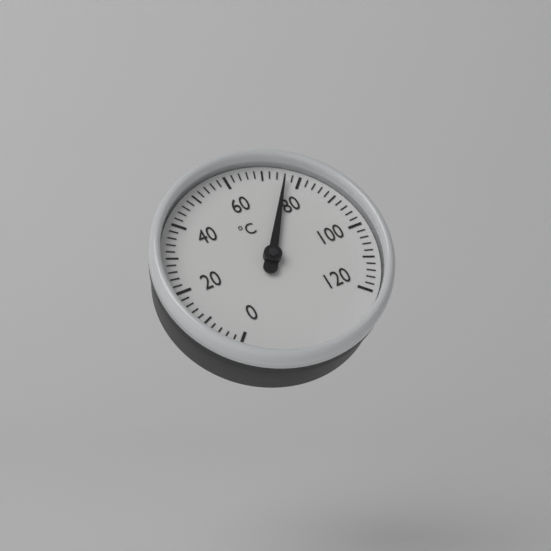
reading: 76 °C
